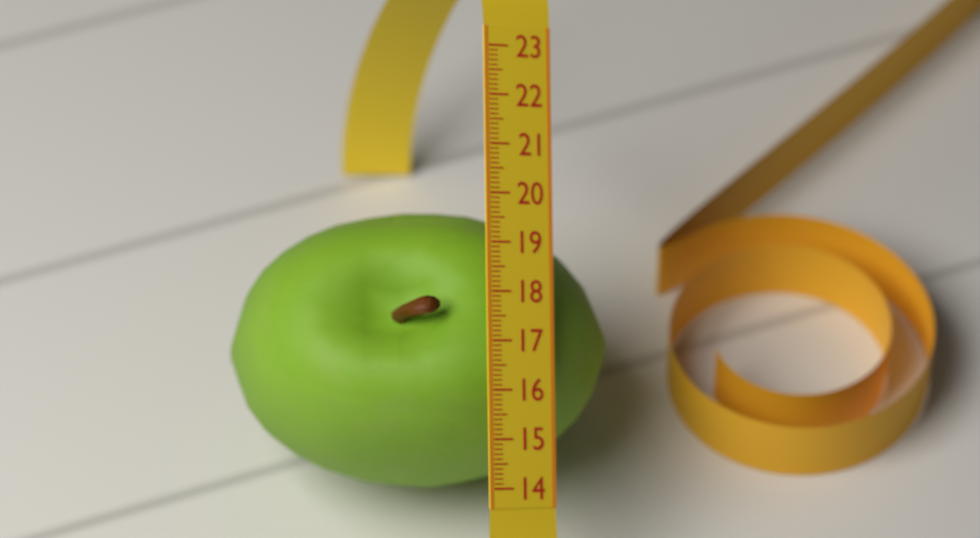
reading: 19.8 (no unit)
